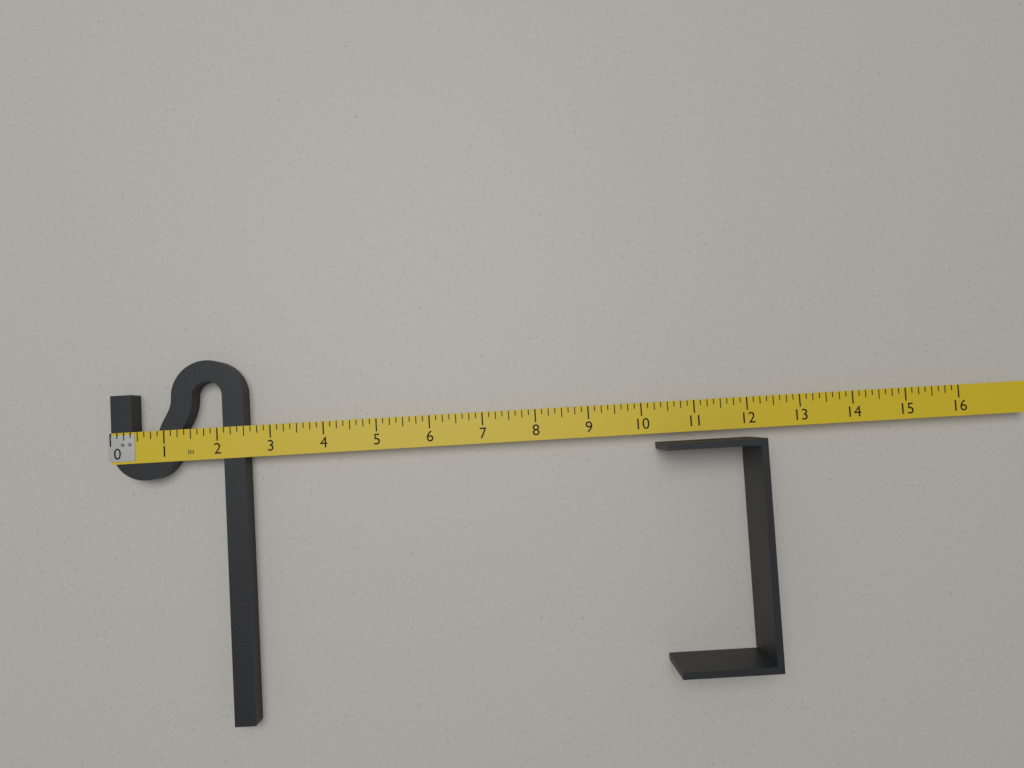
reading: 2.500 in
